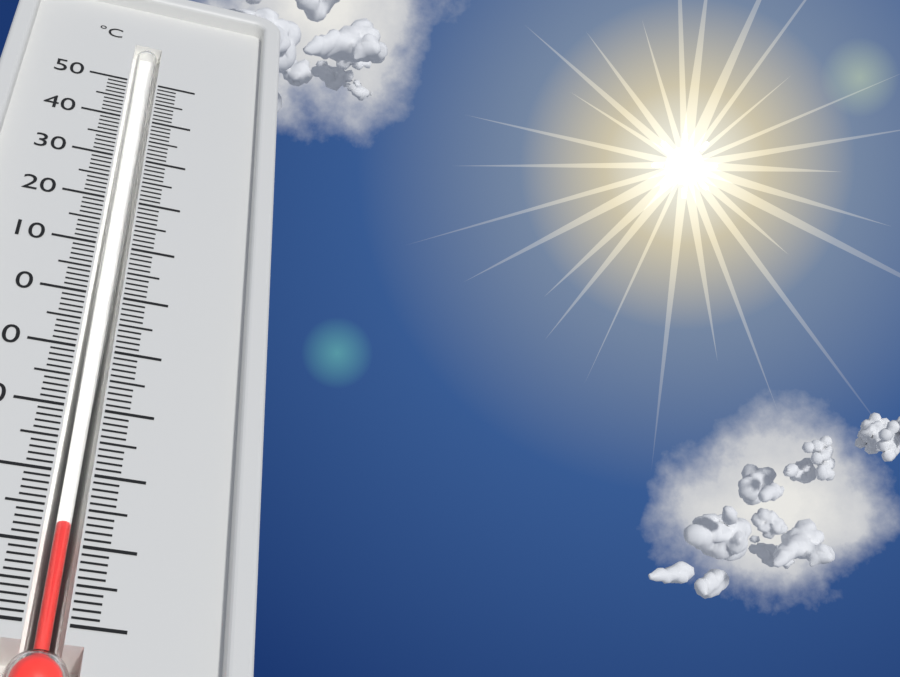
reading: -37 °C
